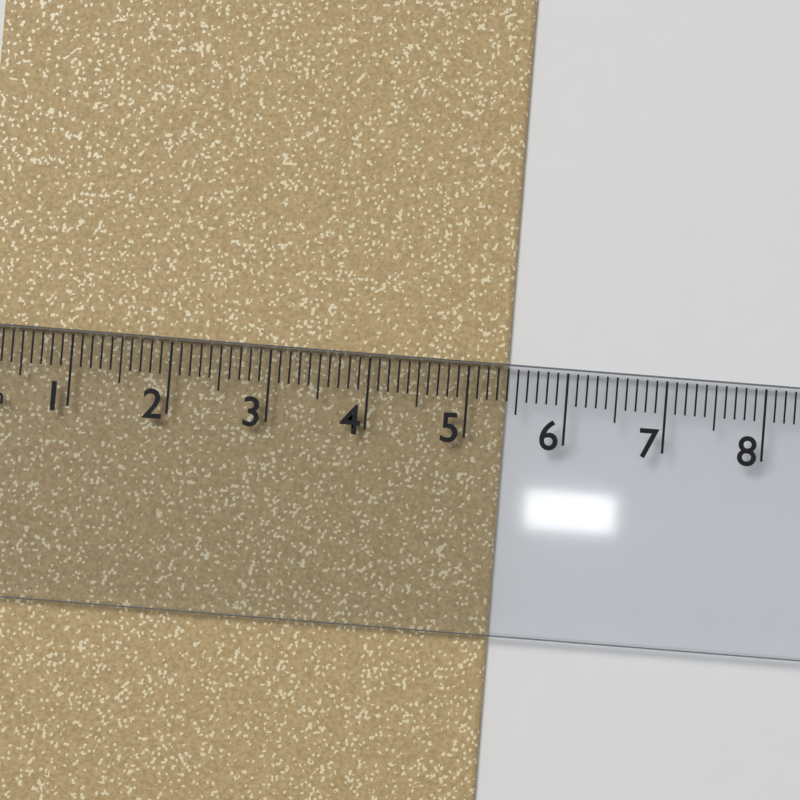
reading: 5.4 cm
